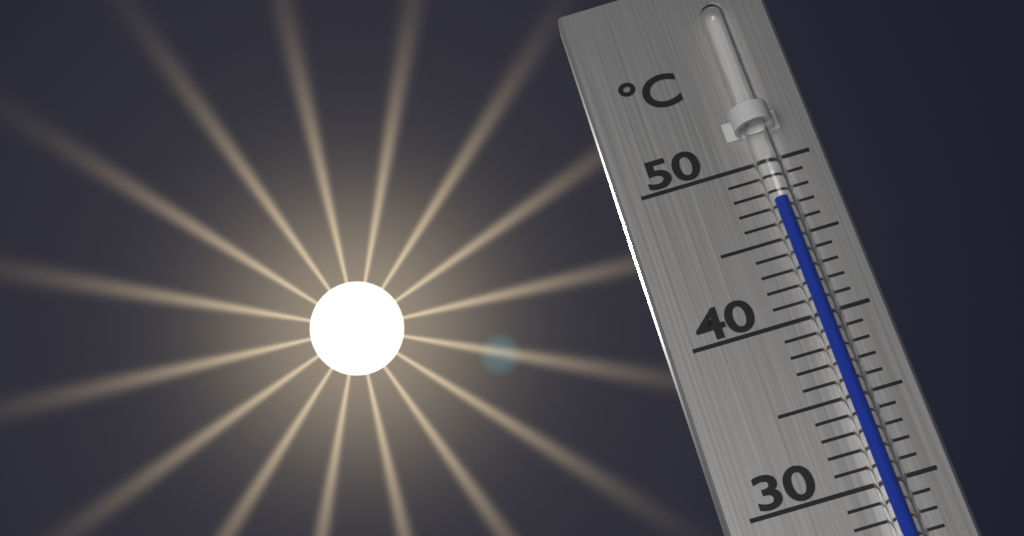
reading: 47 °C
